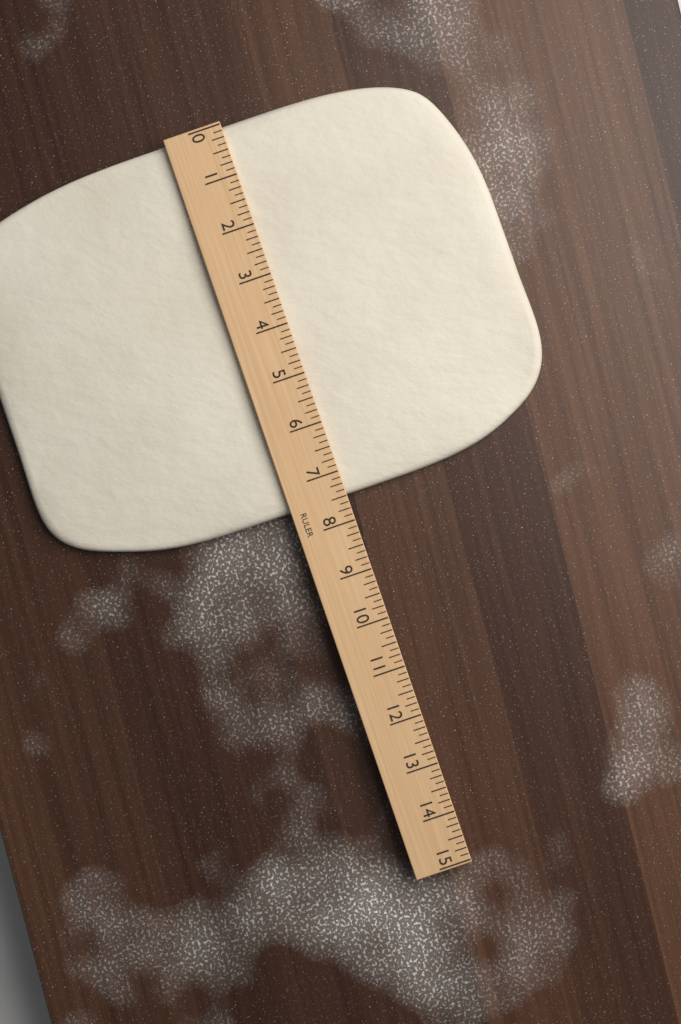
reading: 7.500 (no unit)
